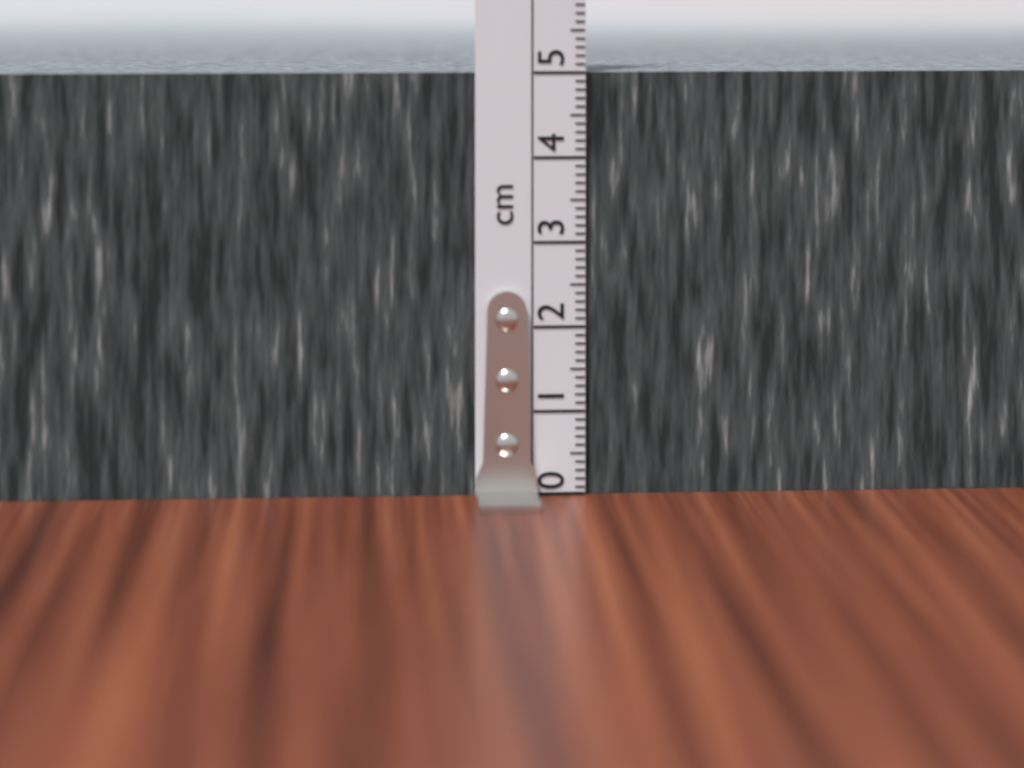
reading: 5.0 cm
